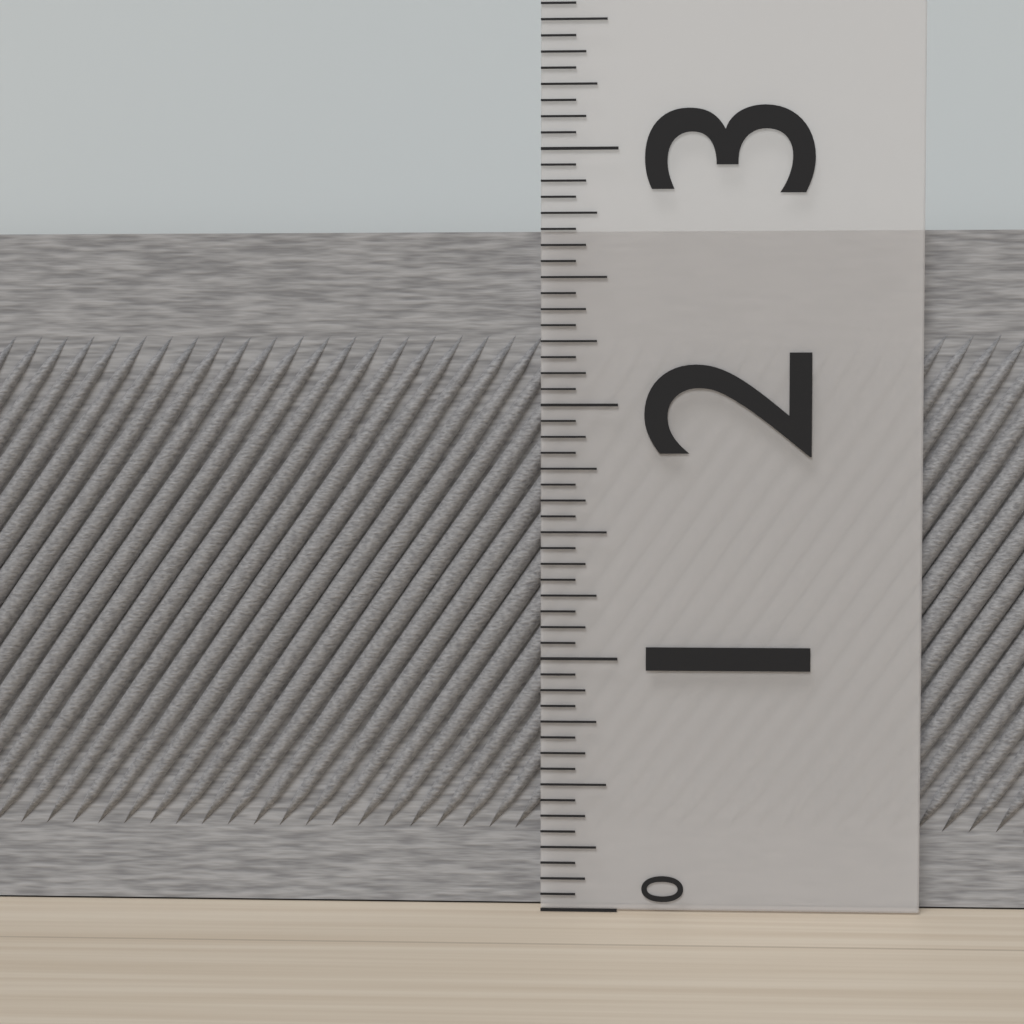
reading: 2.6875 (no unit)
